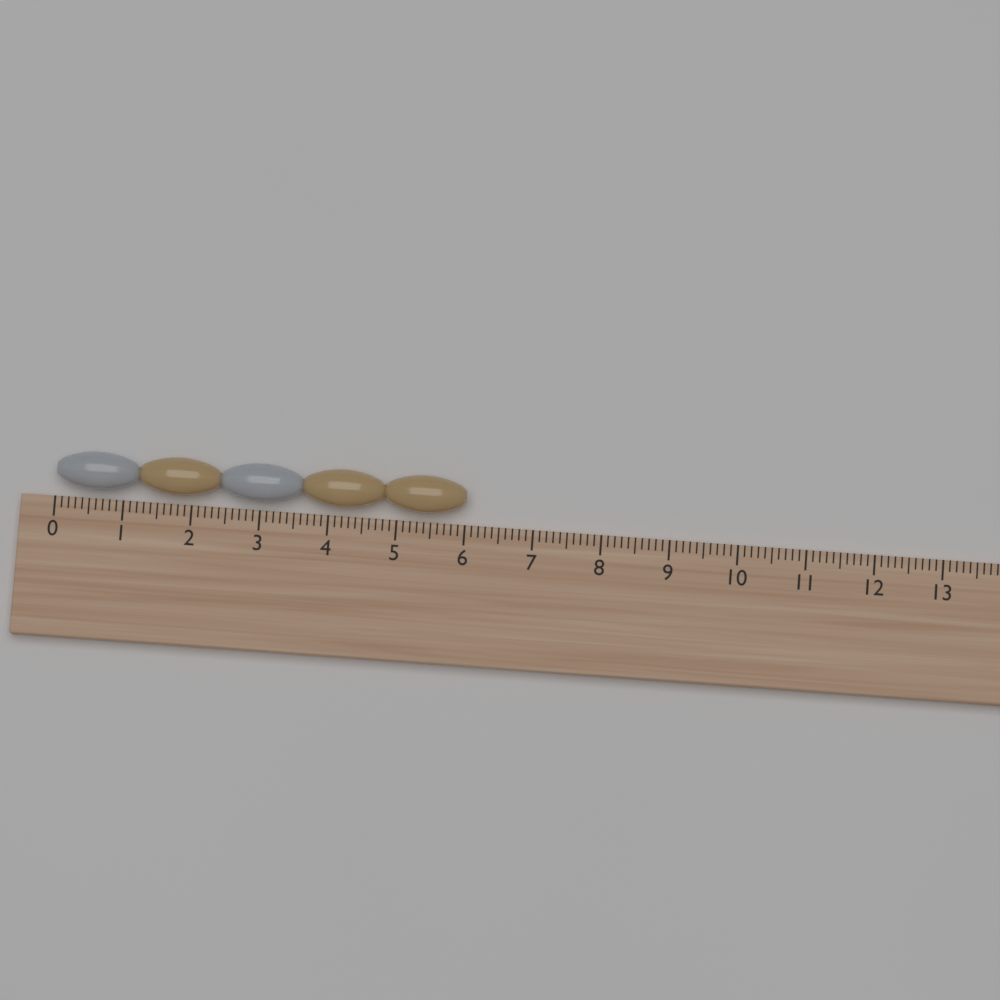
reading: 6.0 (no unit)
